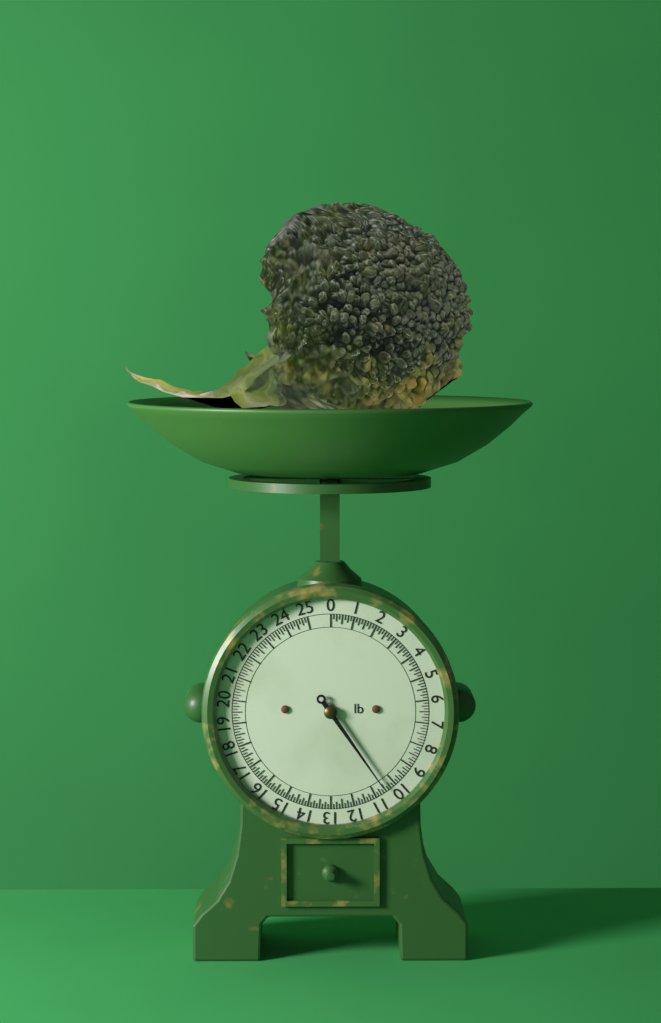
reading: 10.500 lb
